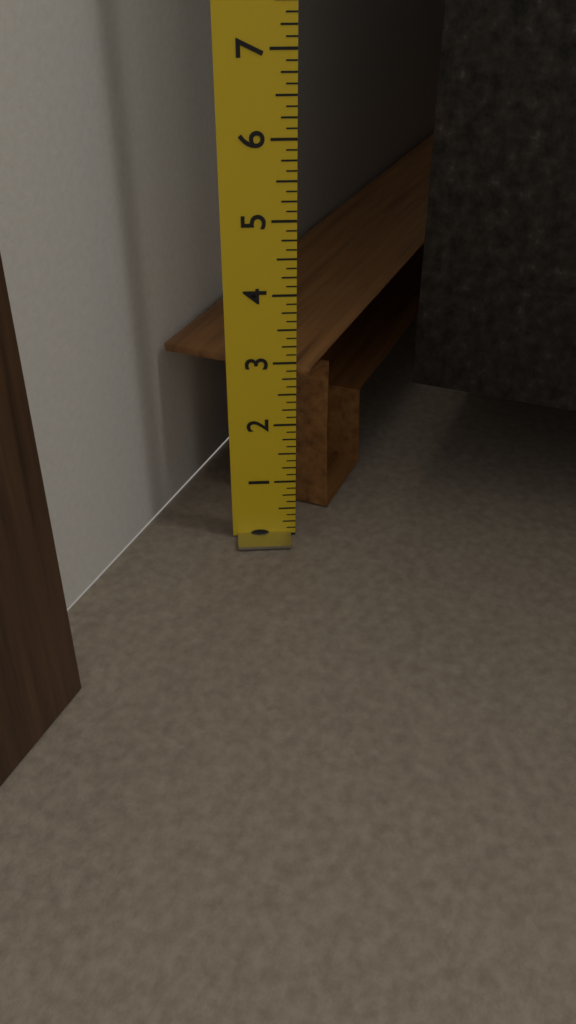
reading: 2.875 in
